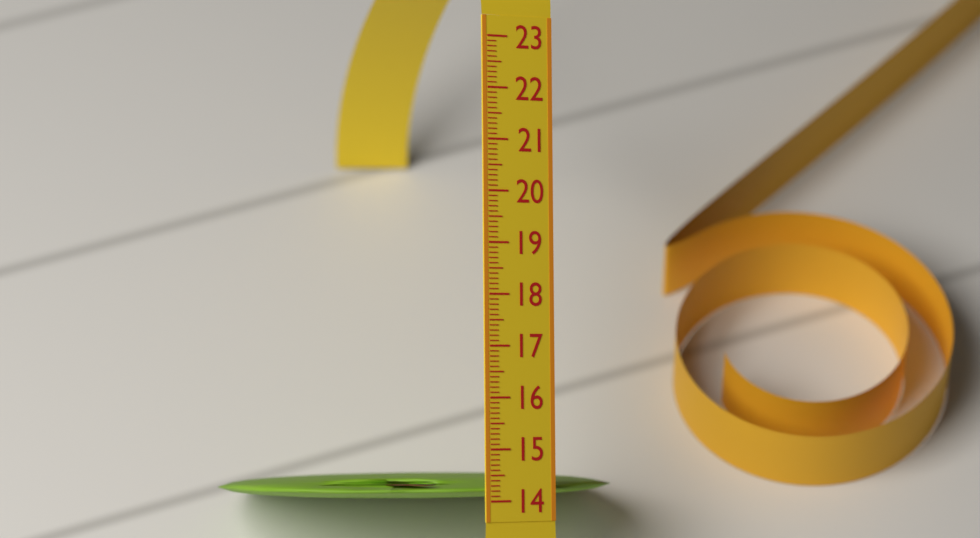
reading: 14.5 (no unit)
